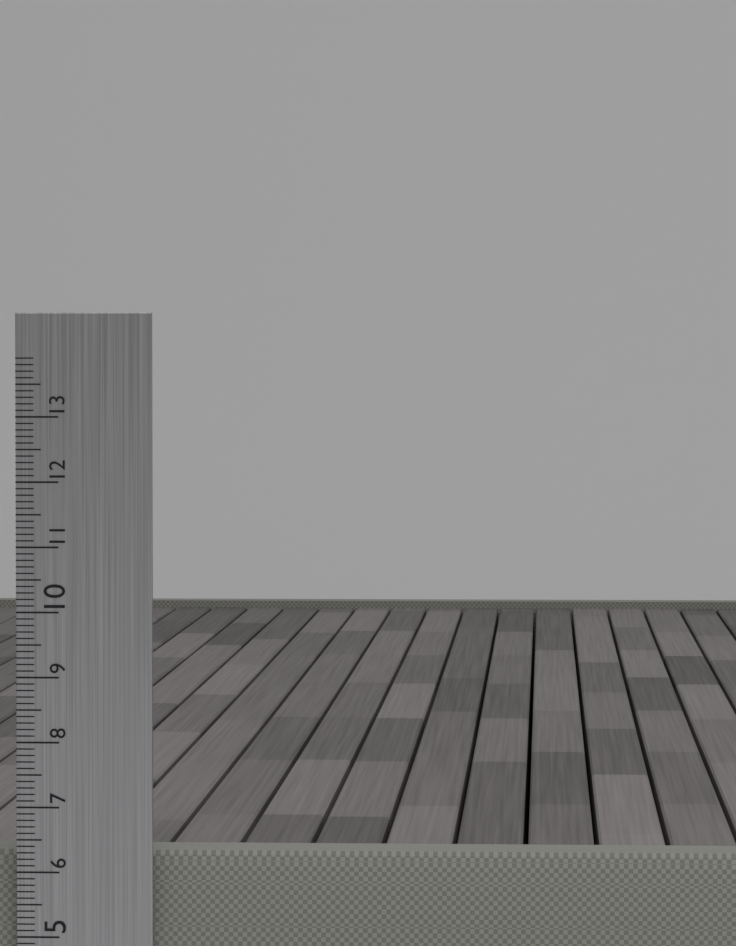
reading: 6.3 cm
